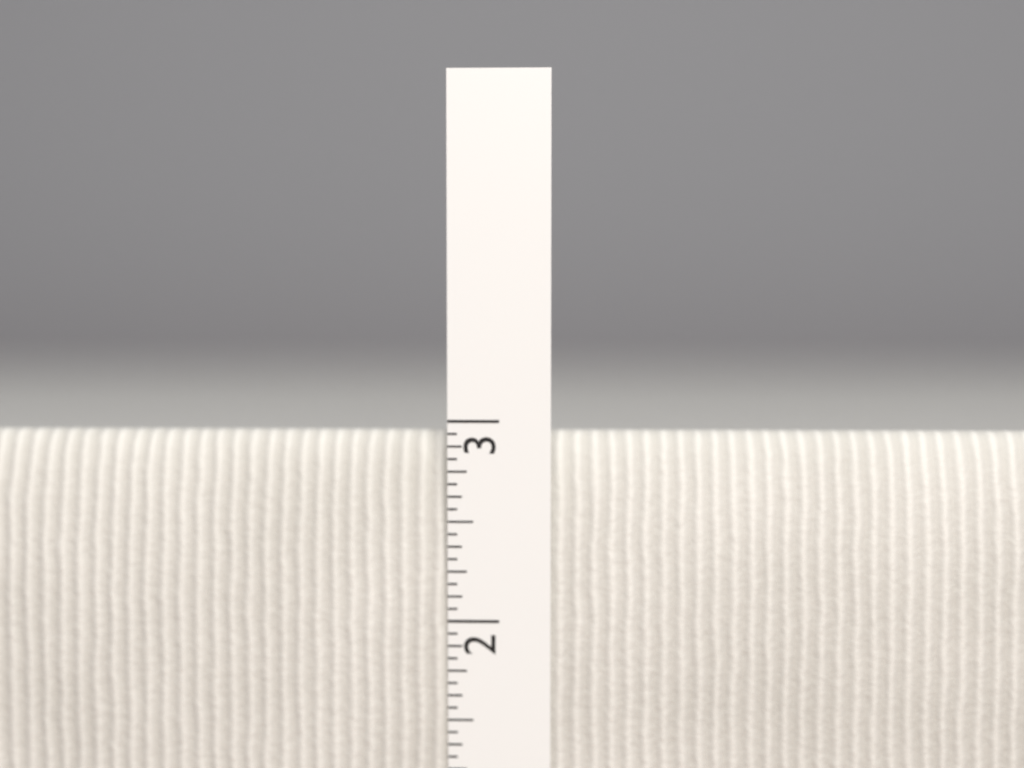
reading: 2.9375 in
